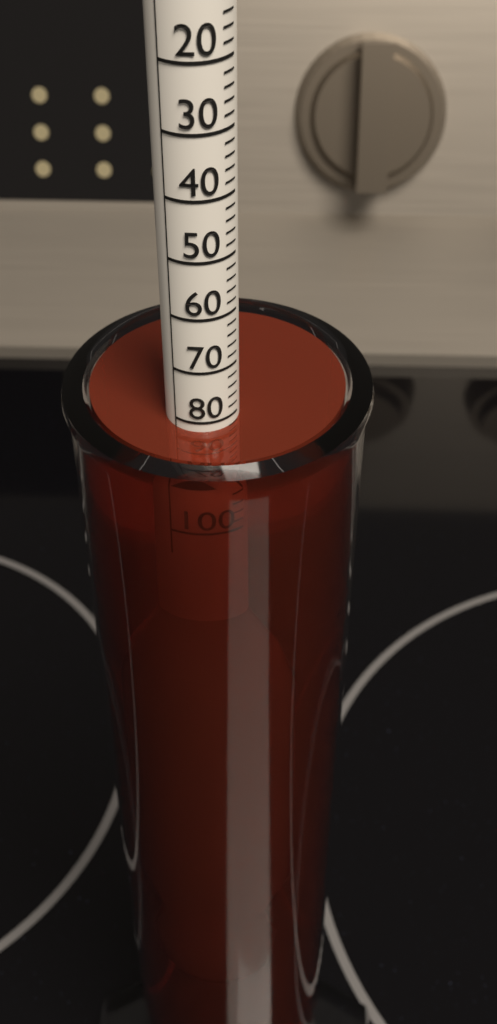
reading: 82 (no unit)
